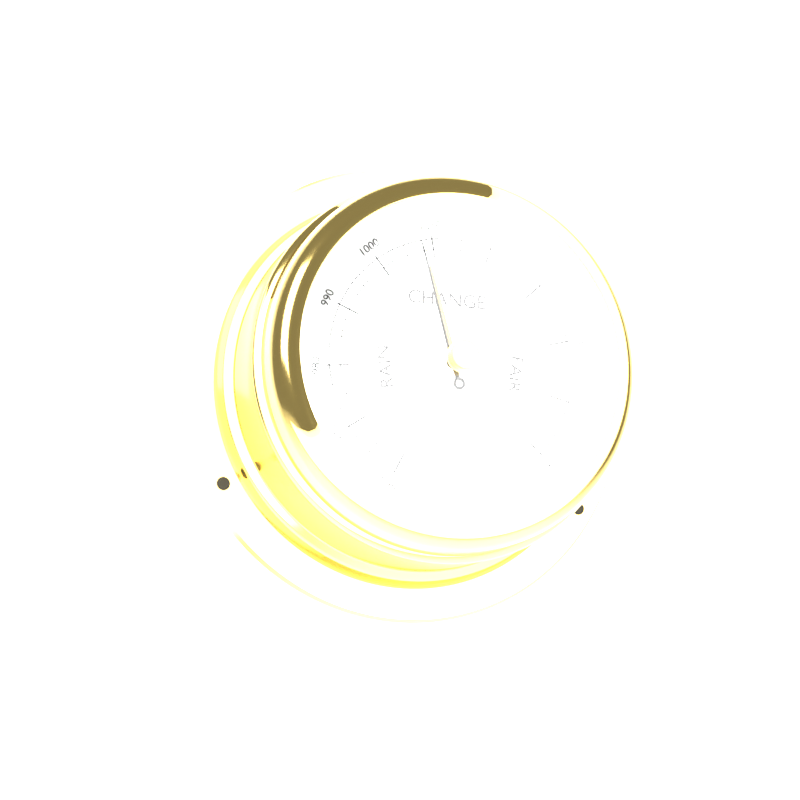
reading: 1008 mbar
